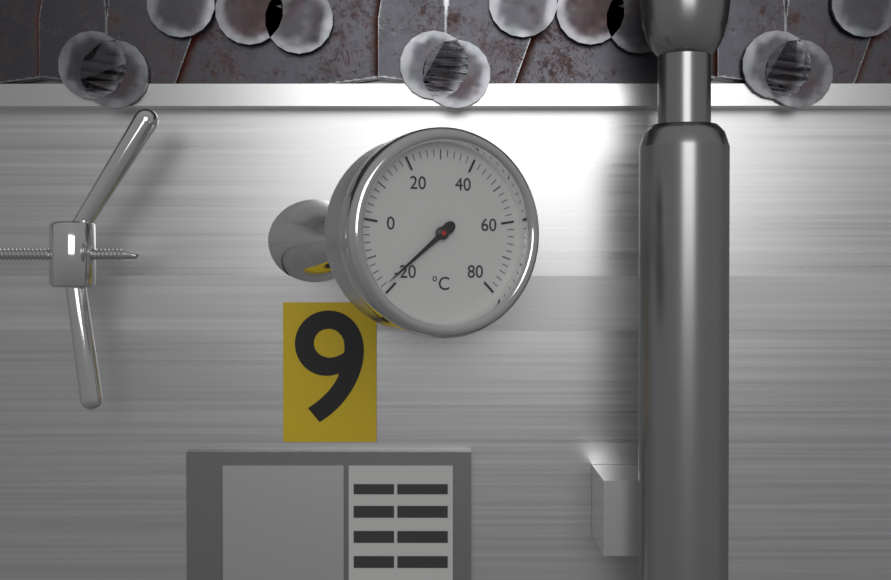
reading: -18 °C
